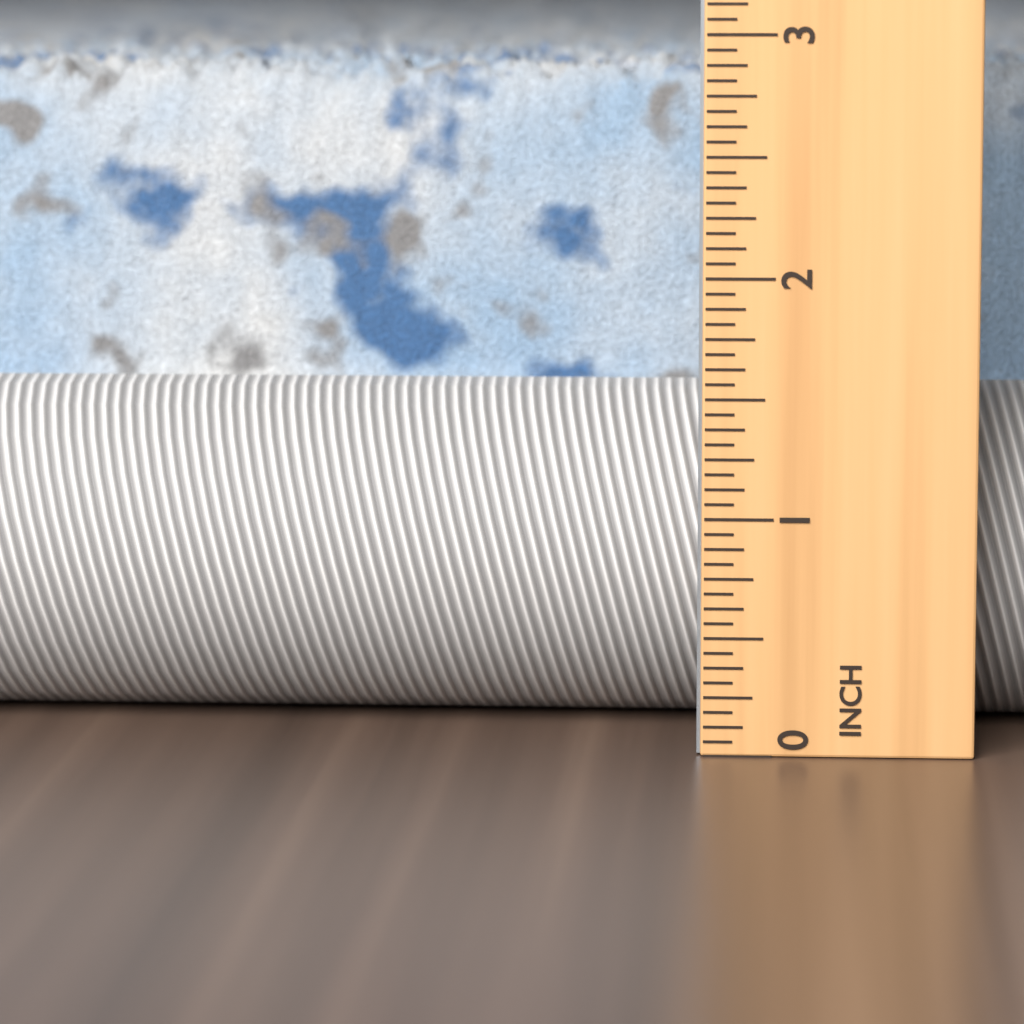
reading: 2.9375 in
